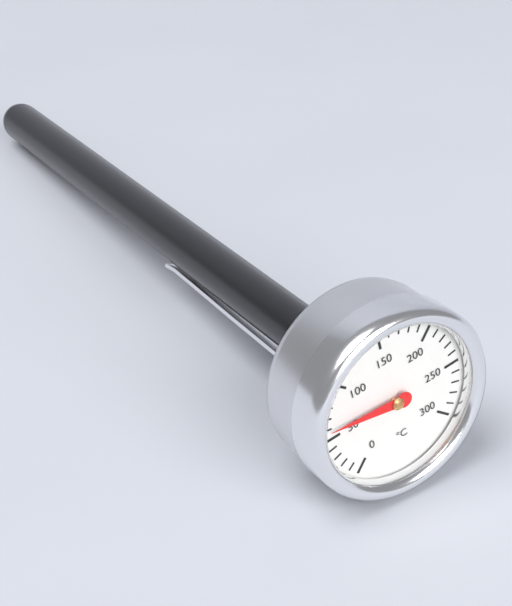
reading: 60 °C
